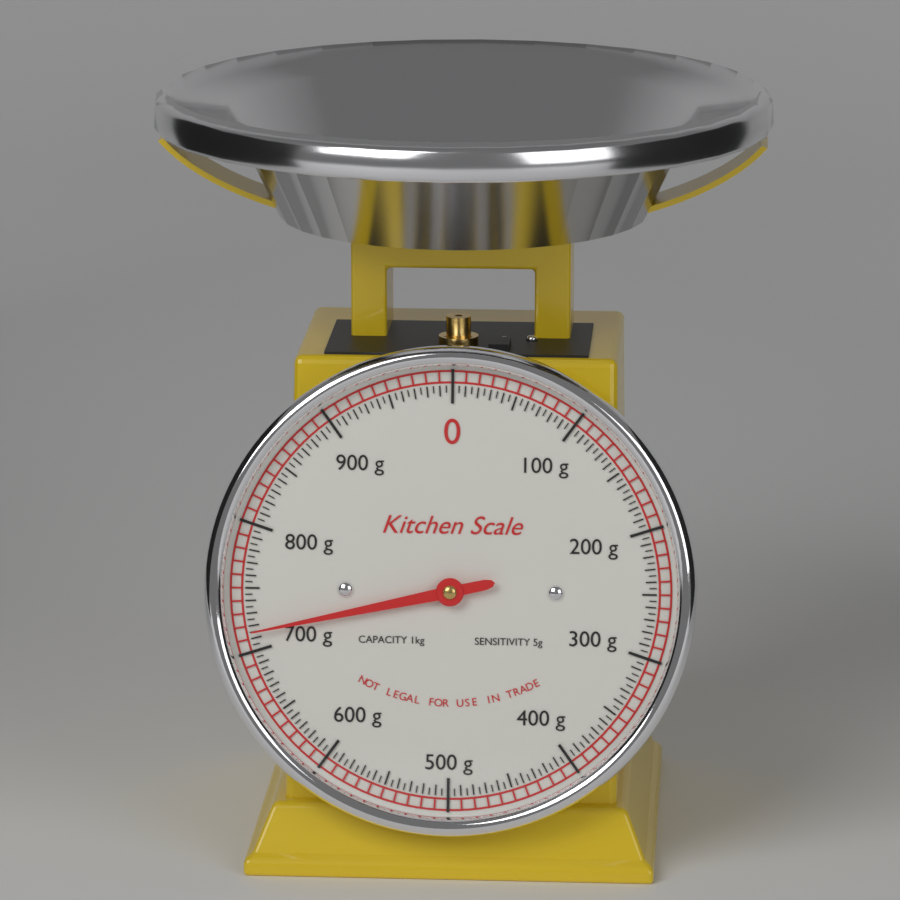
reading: 715 g
